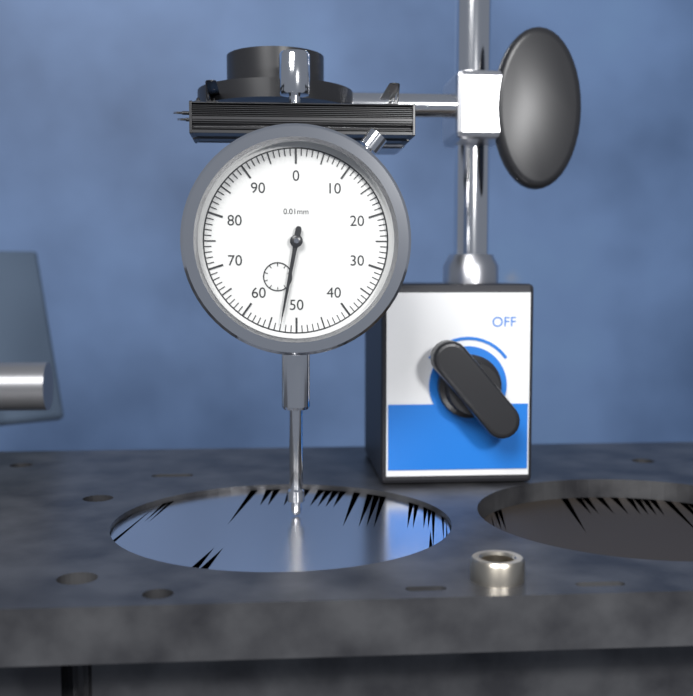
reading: 53 0.01mm
